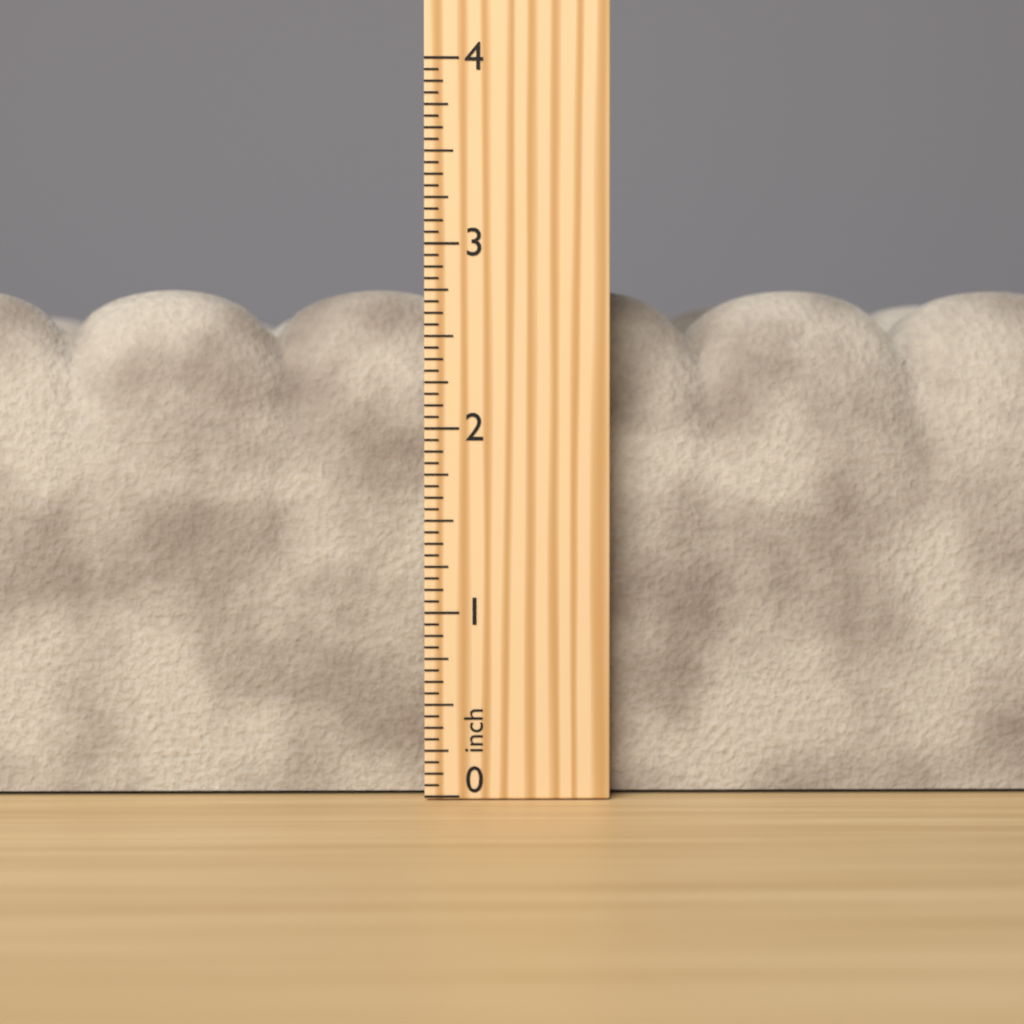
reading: 2.8125 inch
